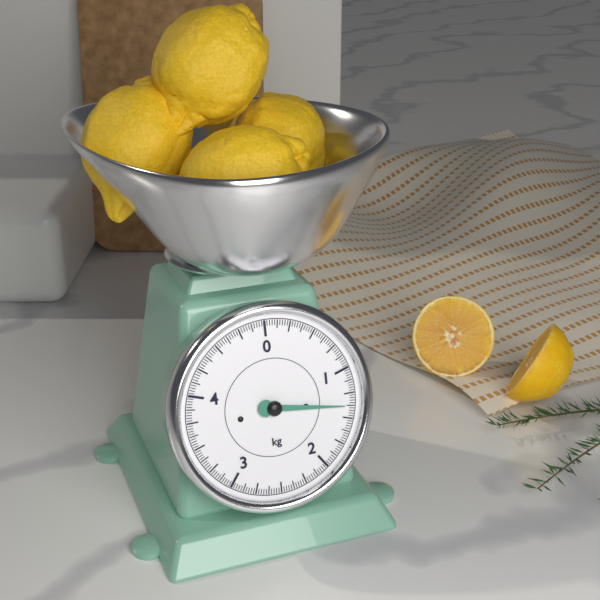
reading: 1.375 kg
